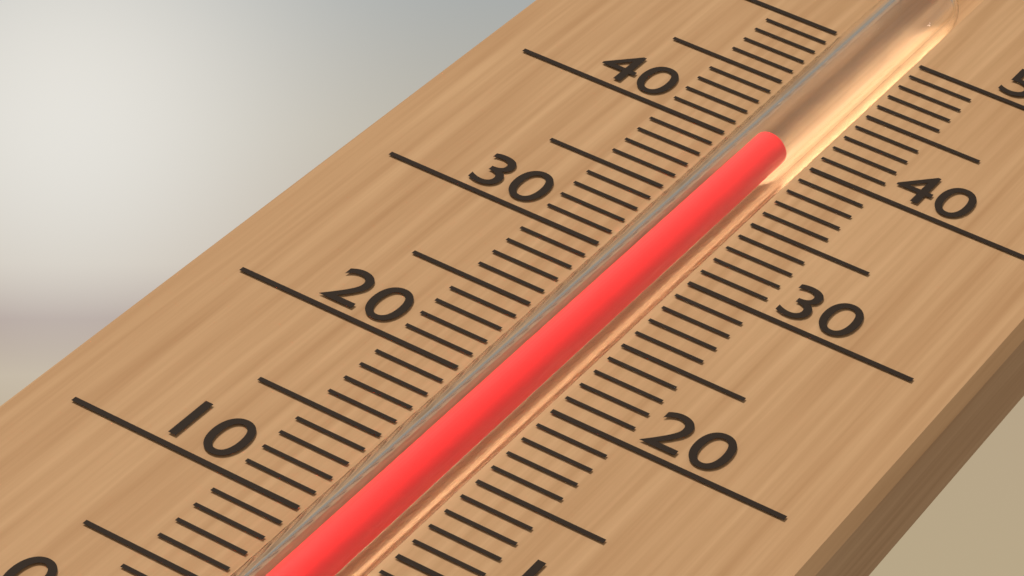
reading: 40 °C
